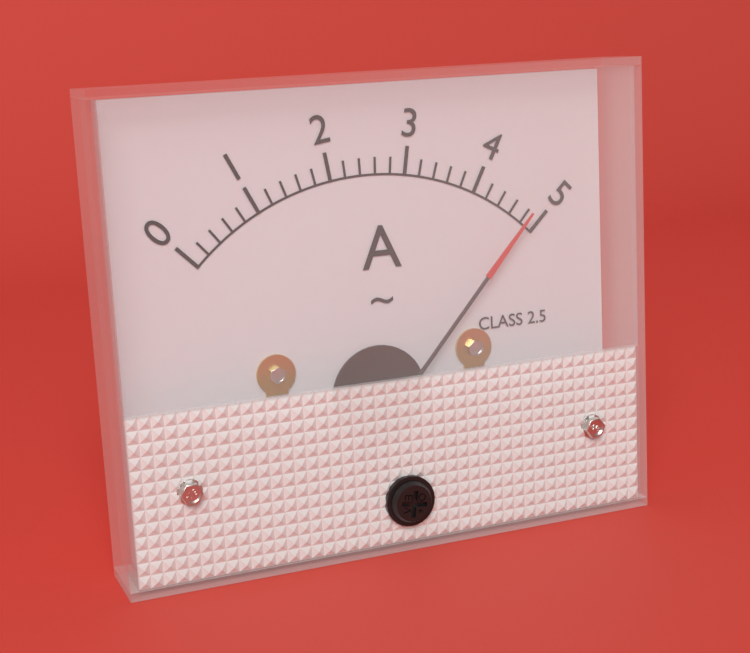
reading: 4.8 A
